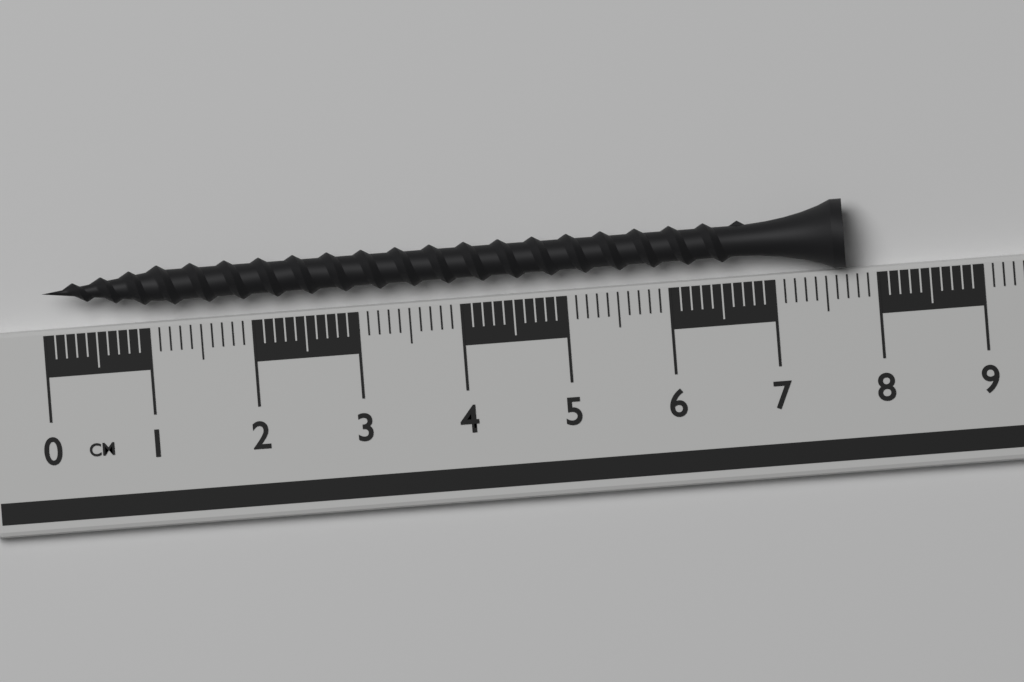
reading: 7.7 cm
